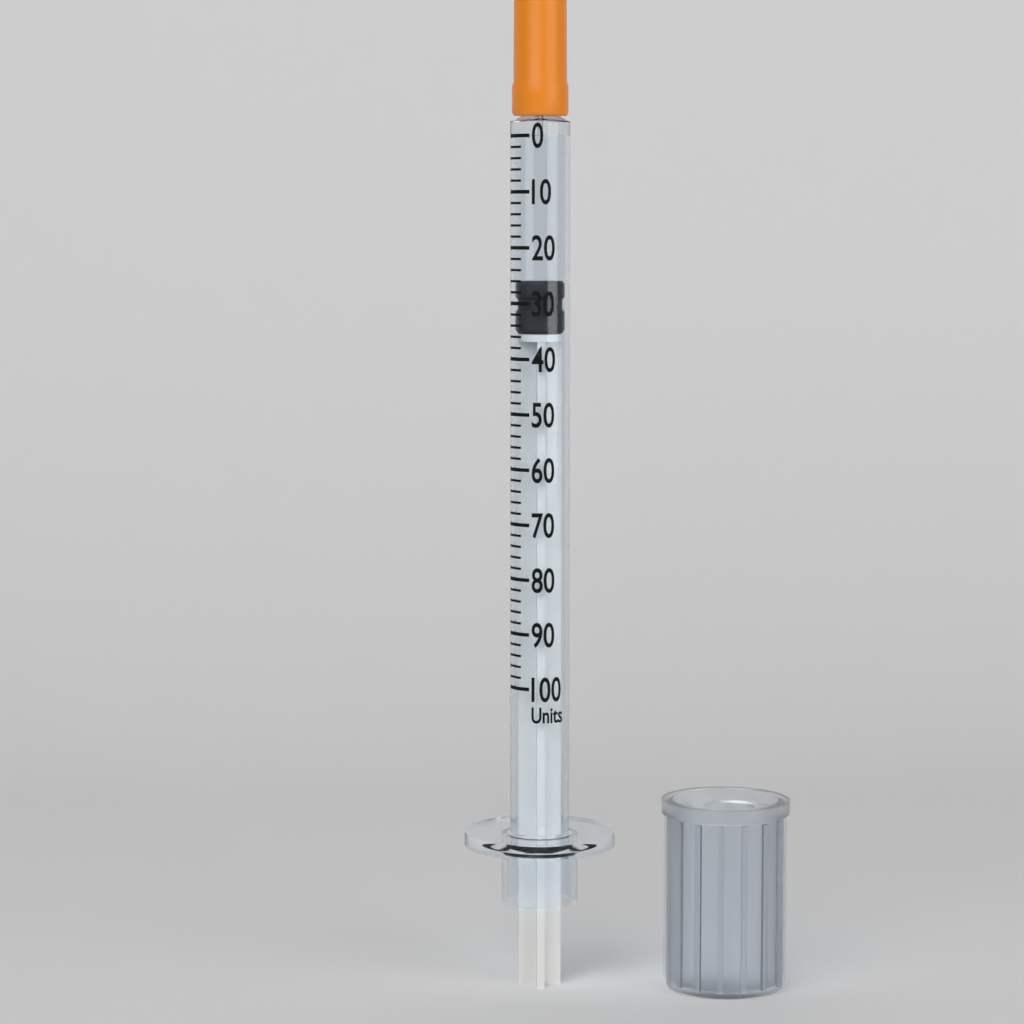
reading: 26 units
